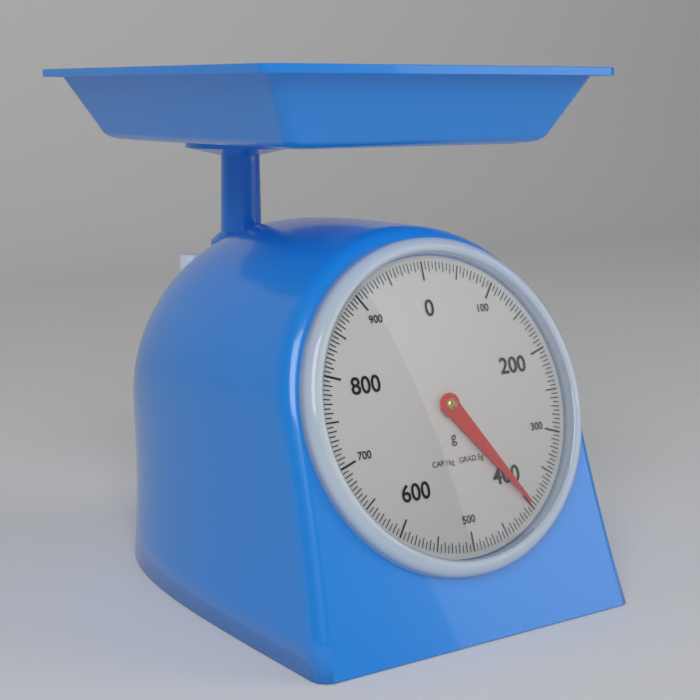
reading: 400 g
